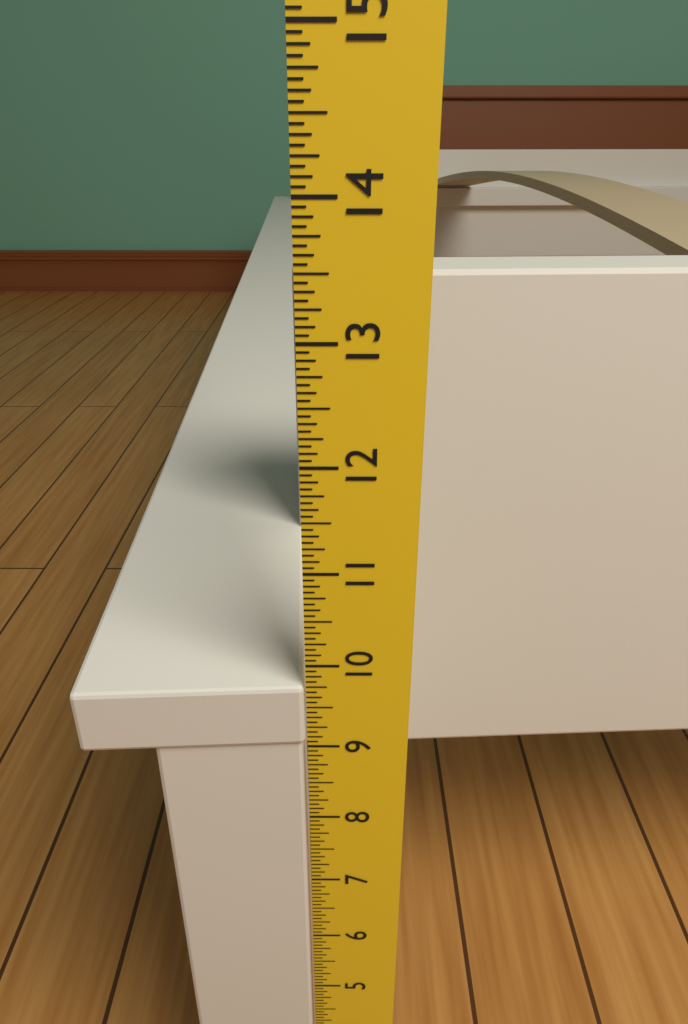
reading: 9.7500 in
